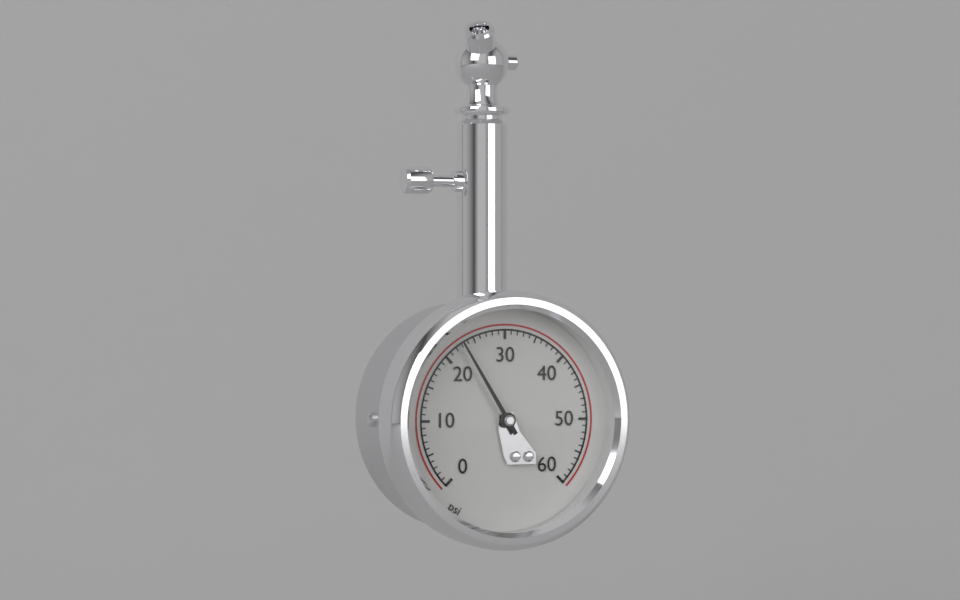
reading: 23 psi
